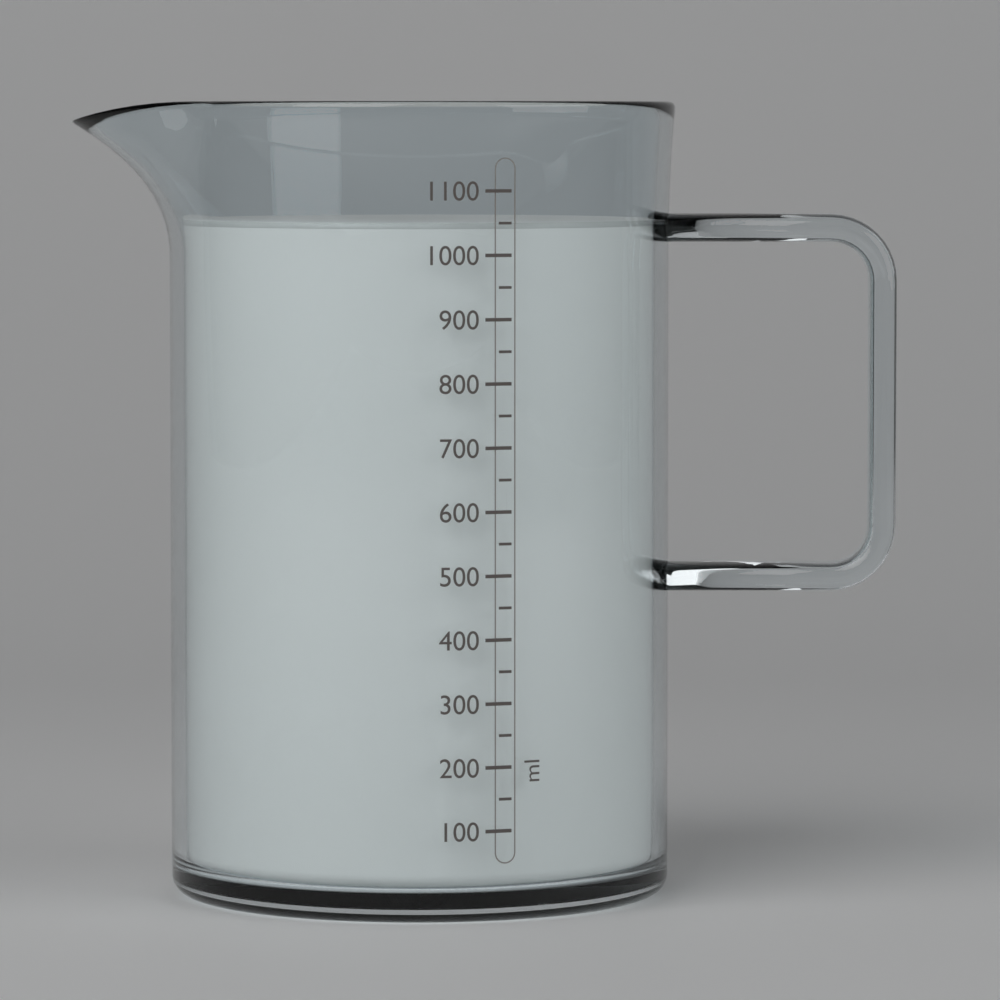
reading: 1050 ml
